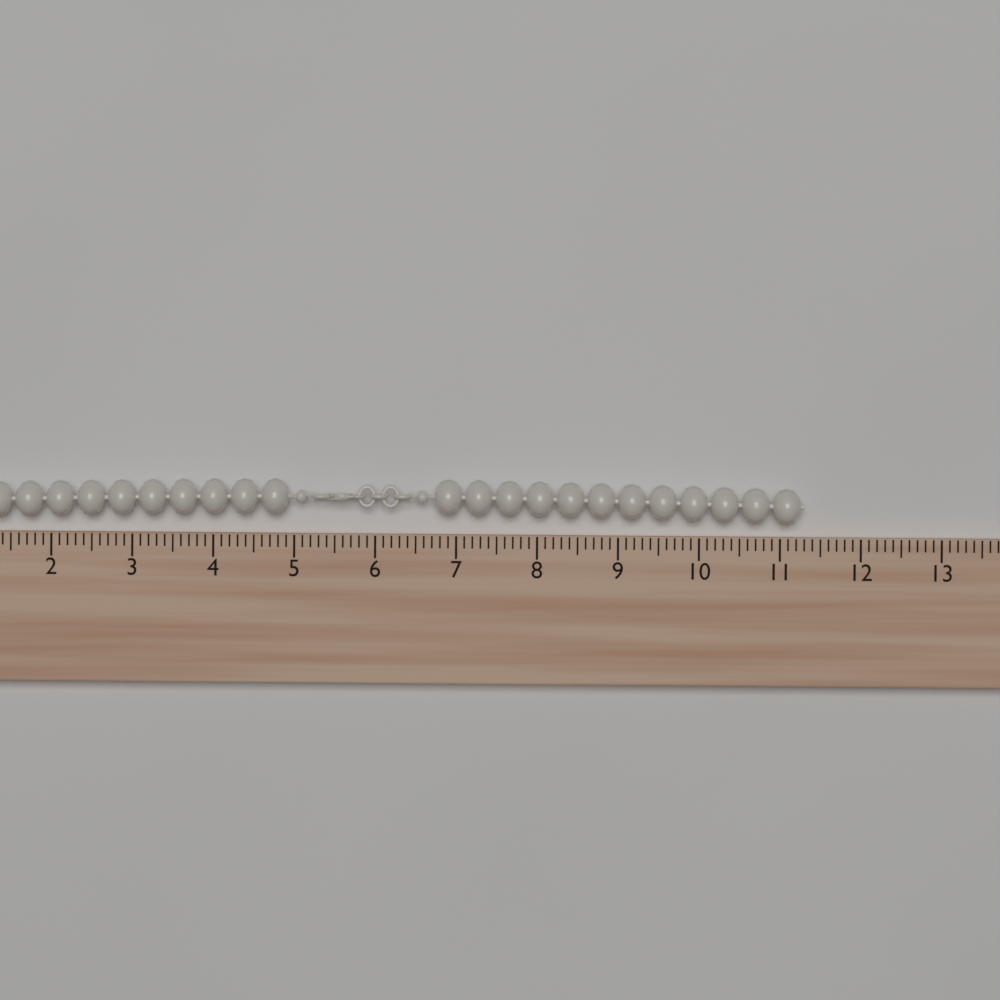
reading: 11.3 (no unit)
